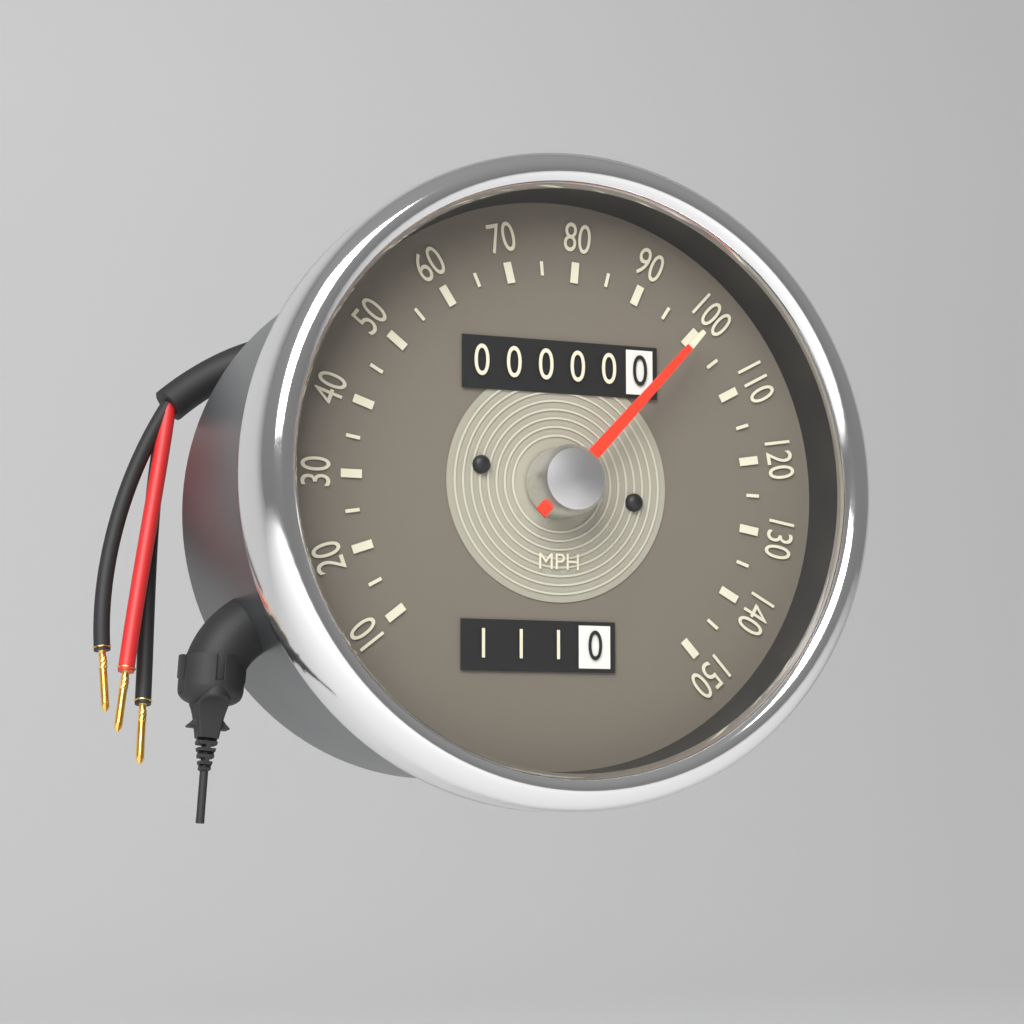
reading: 100 MPH
